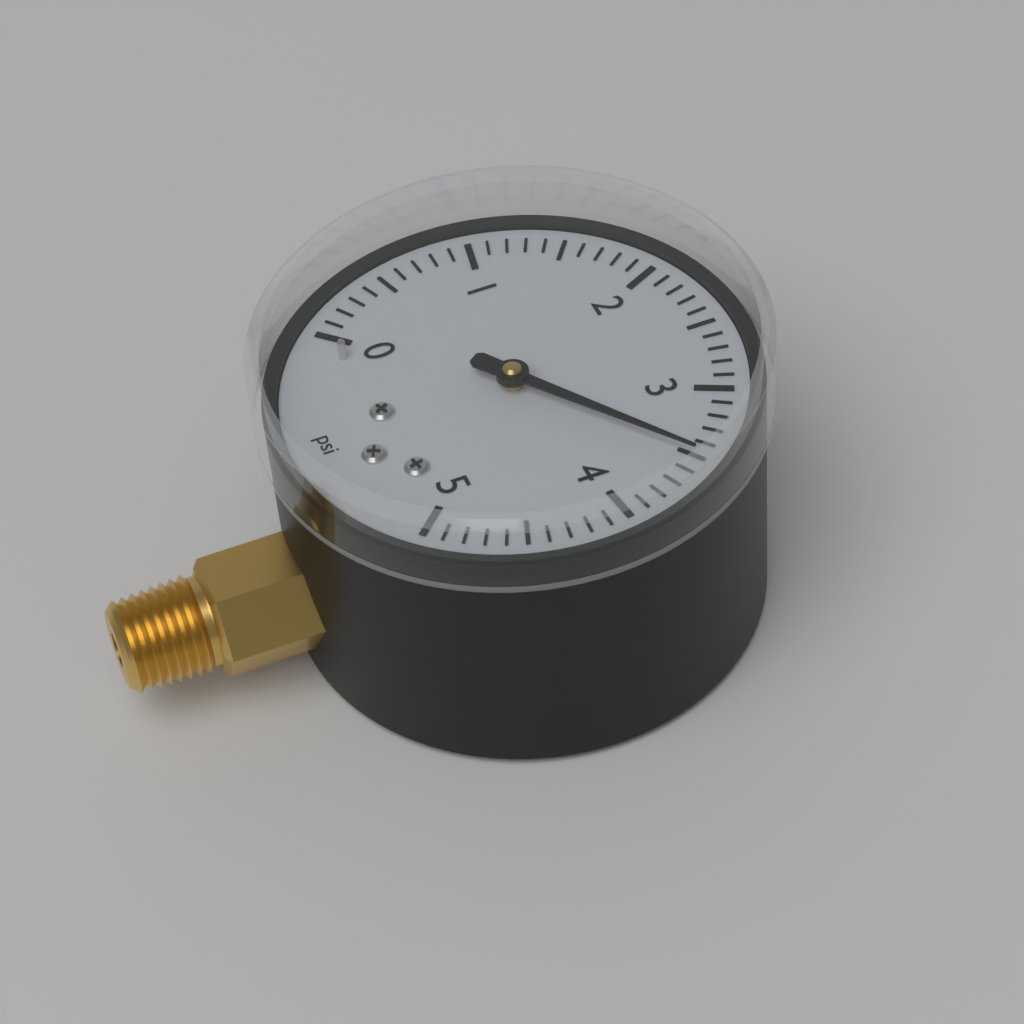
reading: 3.5 psi
